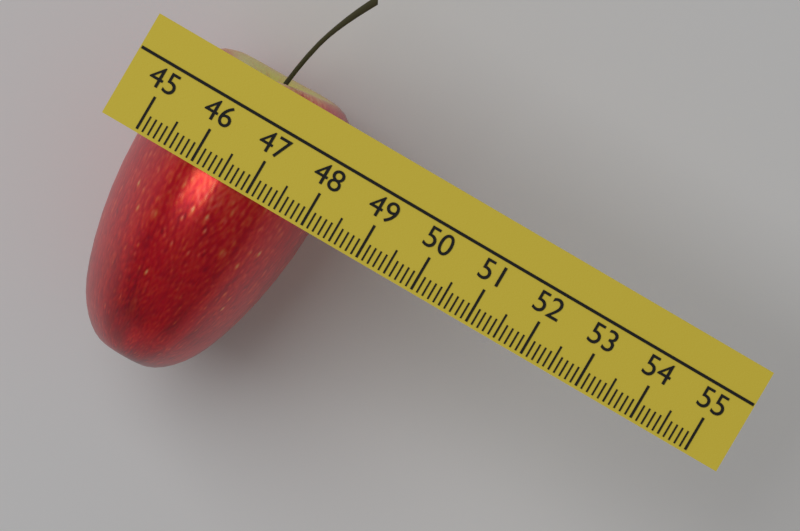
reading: 48.2 (no unit)
